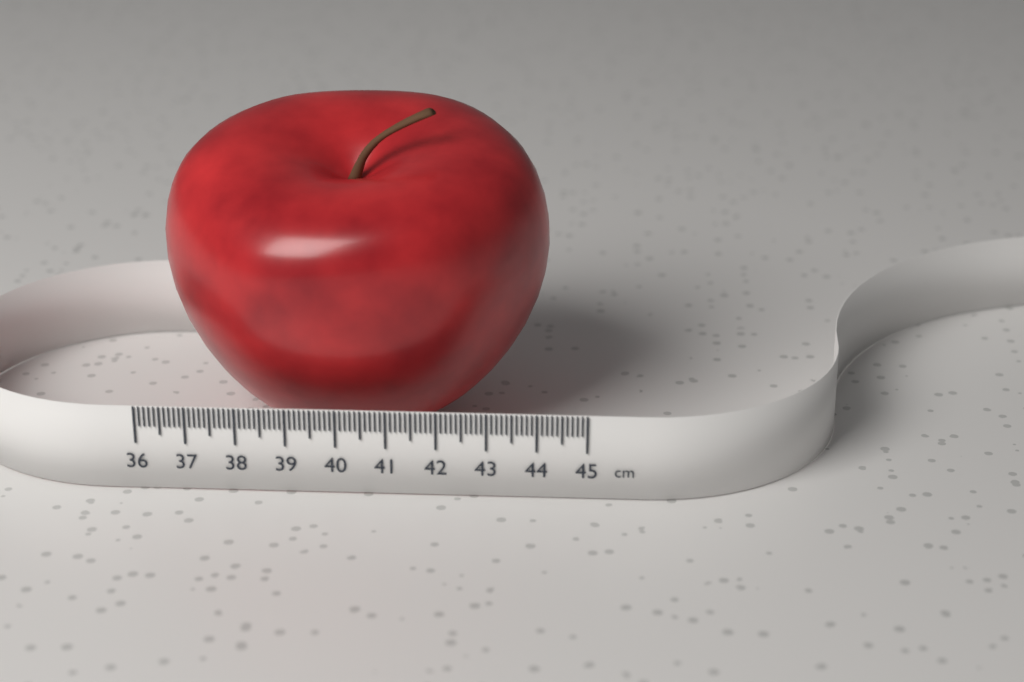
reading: 44.1 cm
